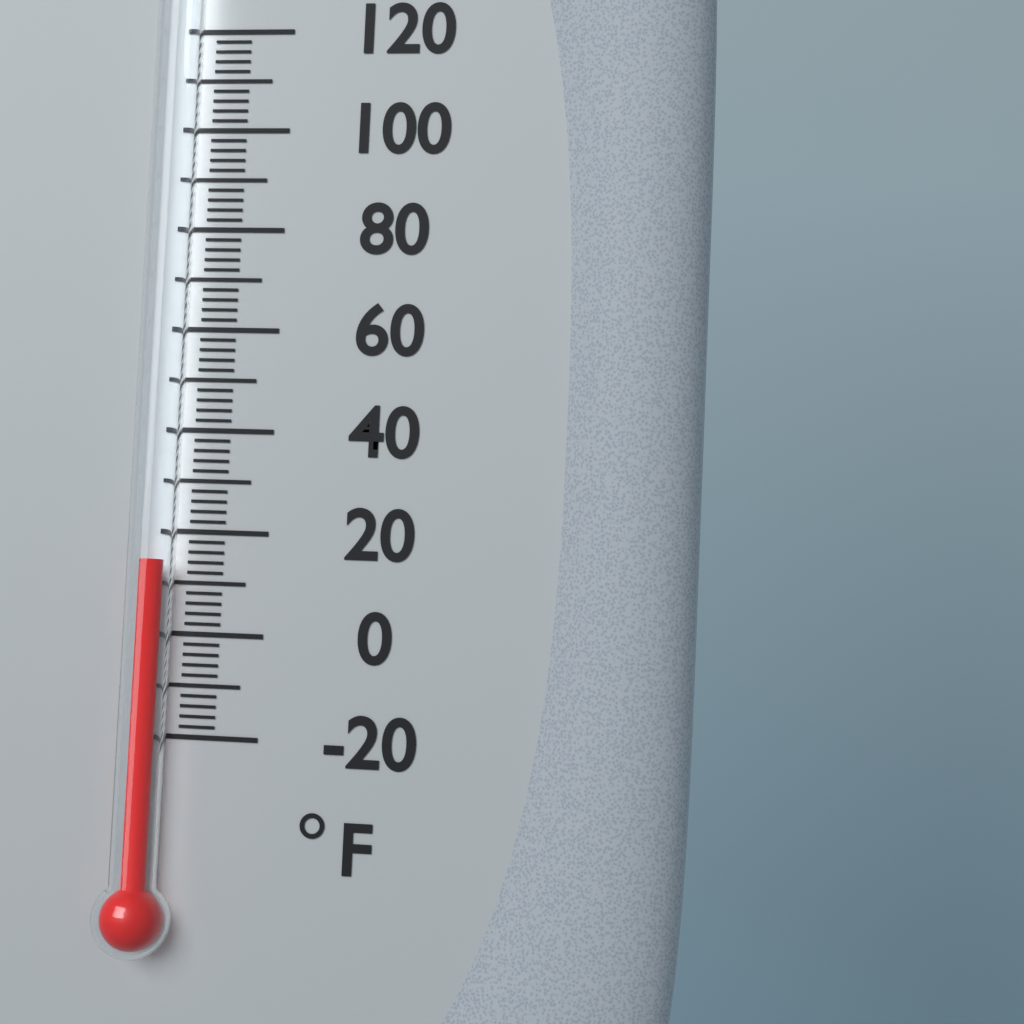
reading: 14 °F
